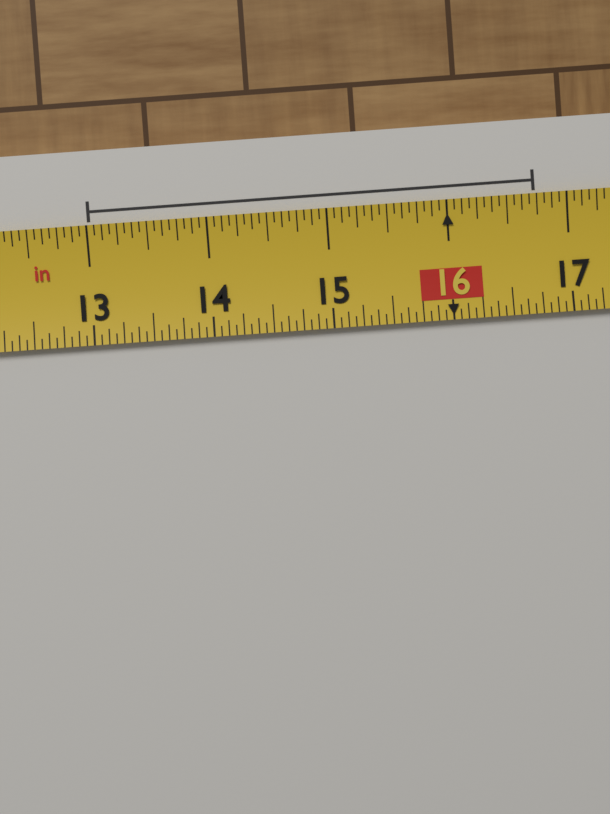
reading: 16.7500 in
